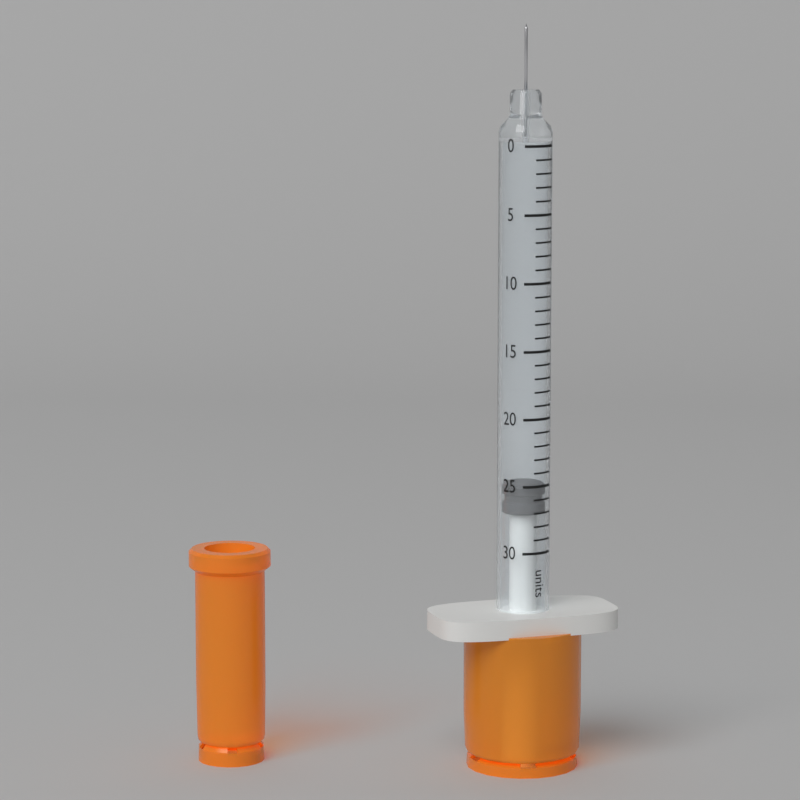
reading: 25 units
